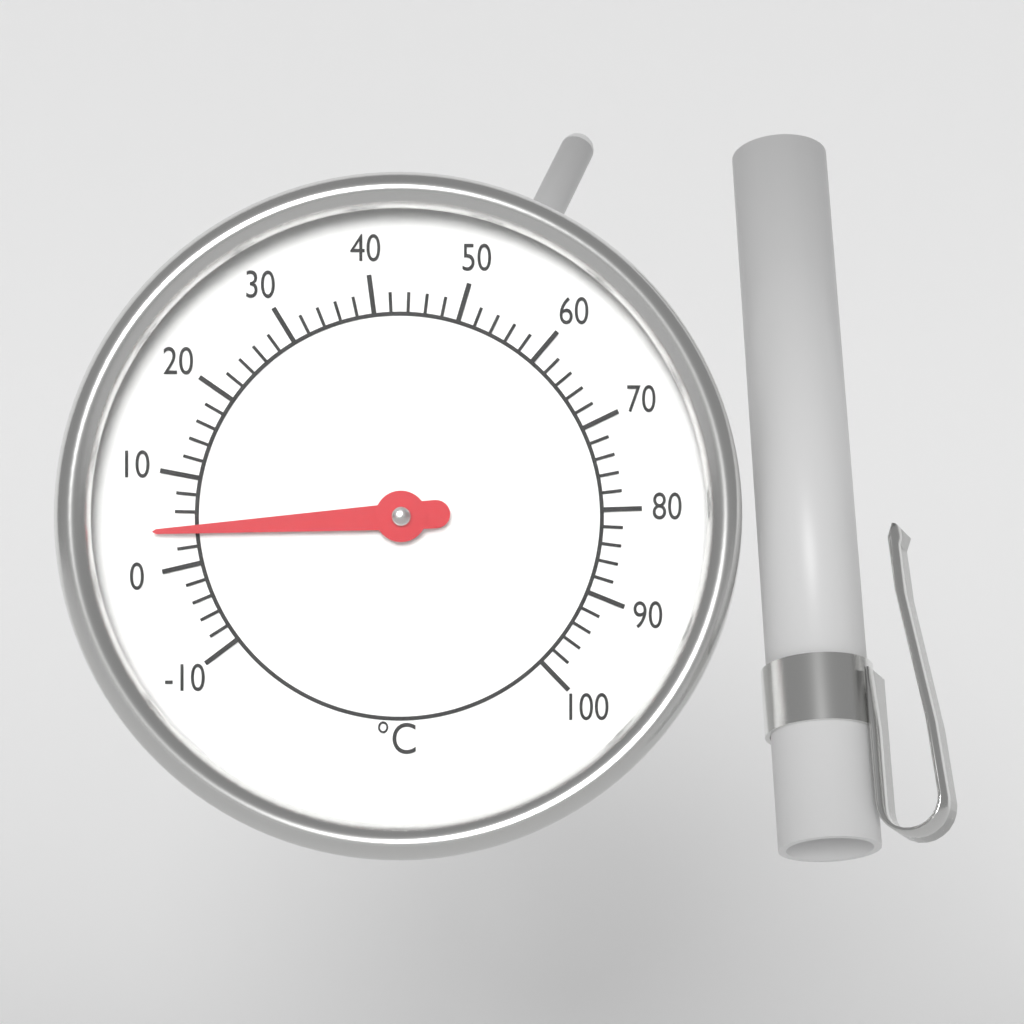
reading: 4 °C
